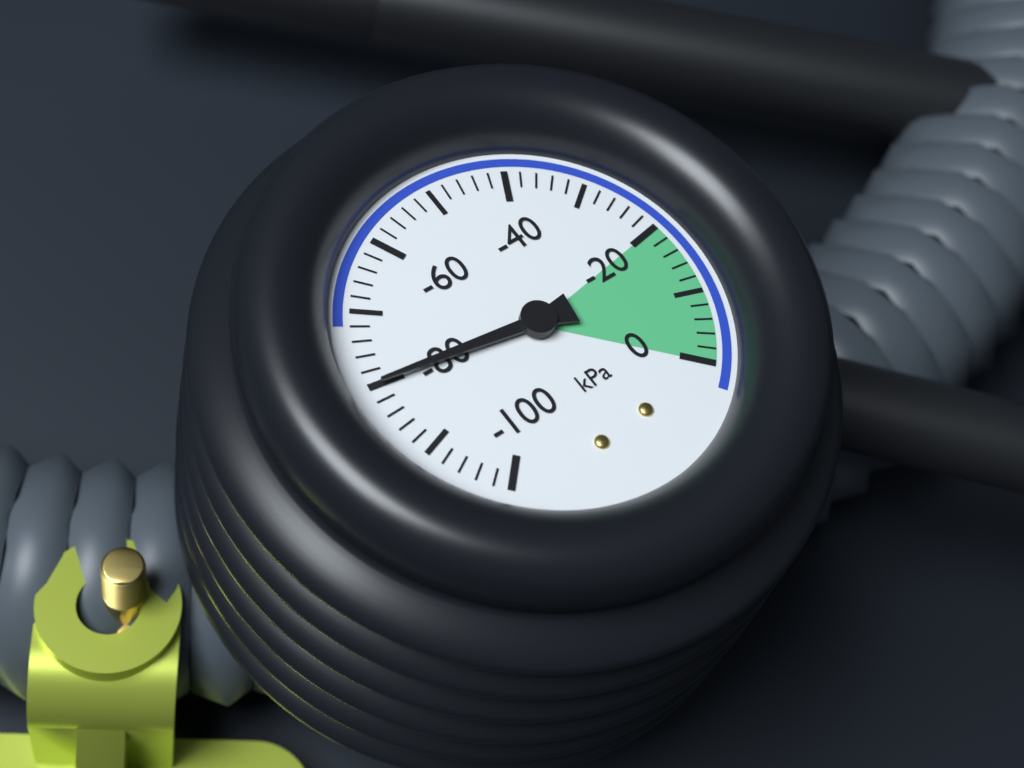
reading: -80 kPa
